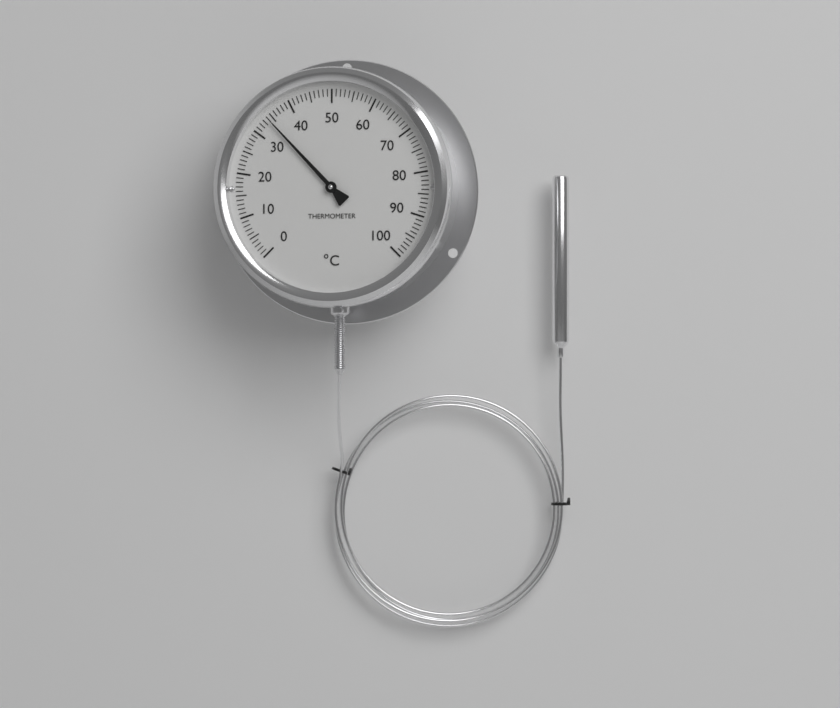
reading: 34 °C
